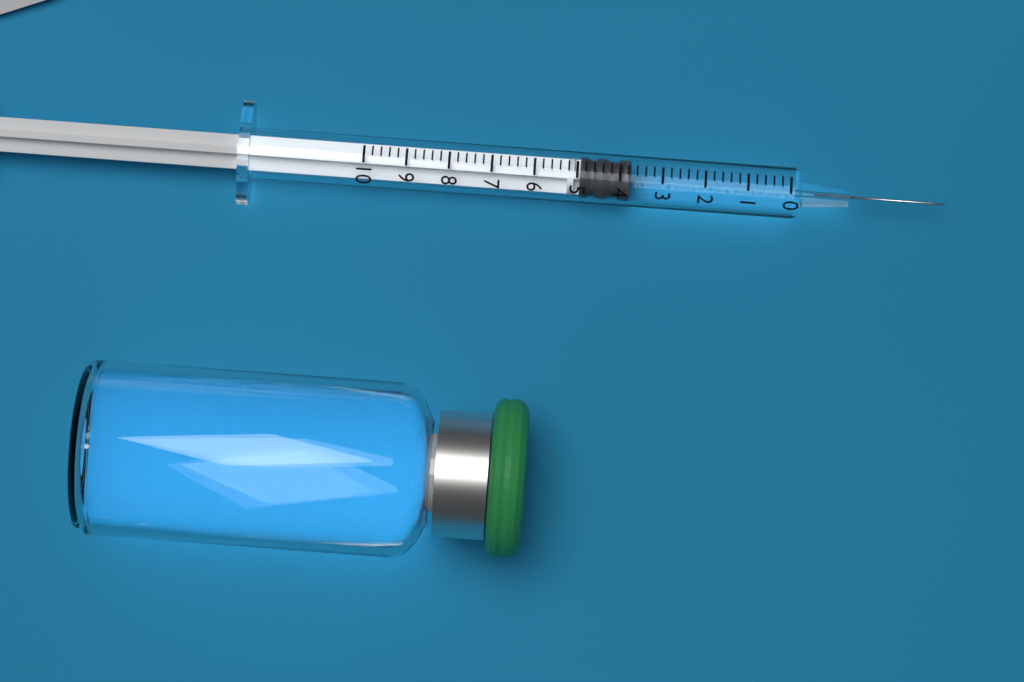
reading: 3.8 (no unit)
